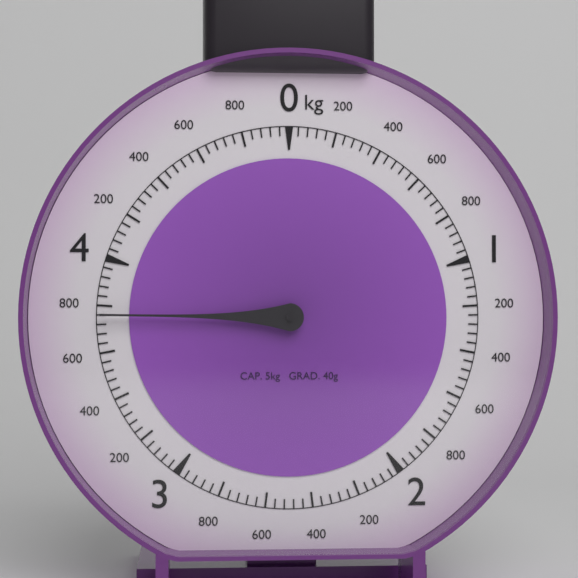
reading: 3.76 kg
